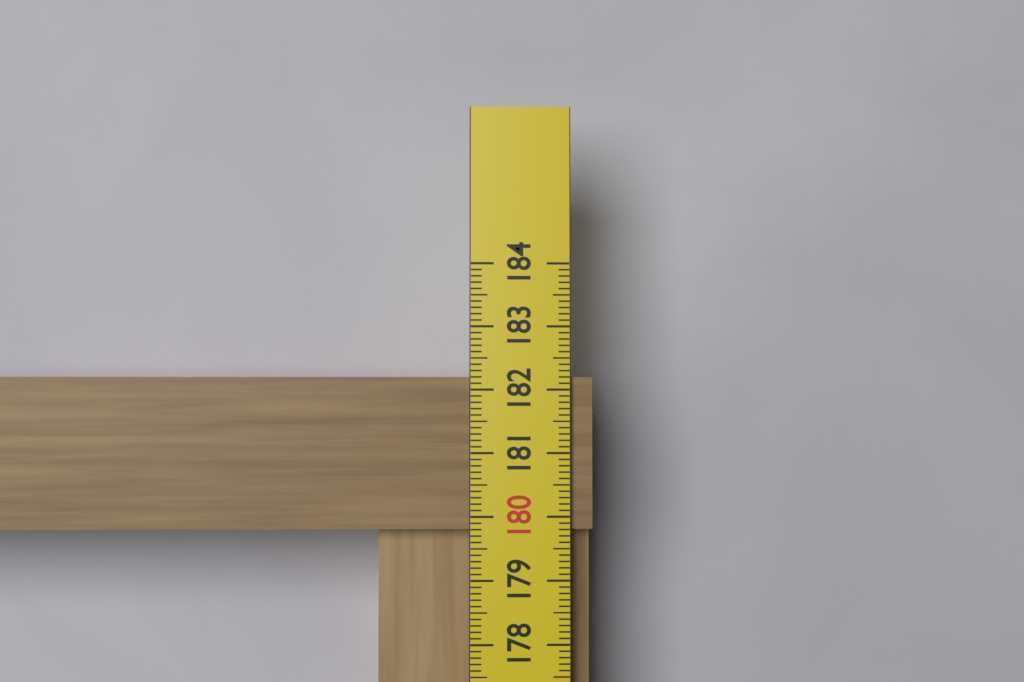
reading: 182.2 cm
